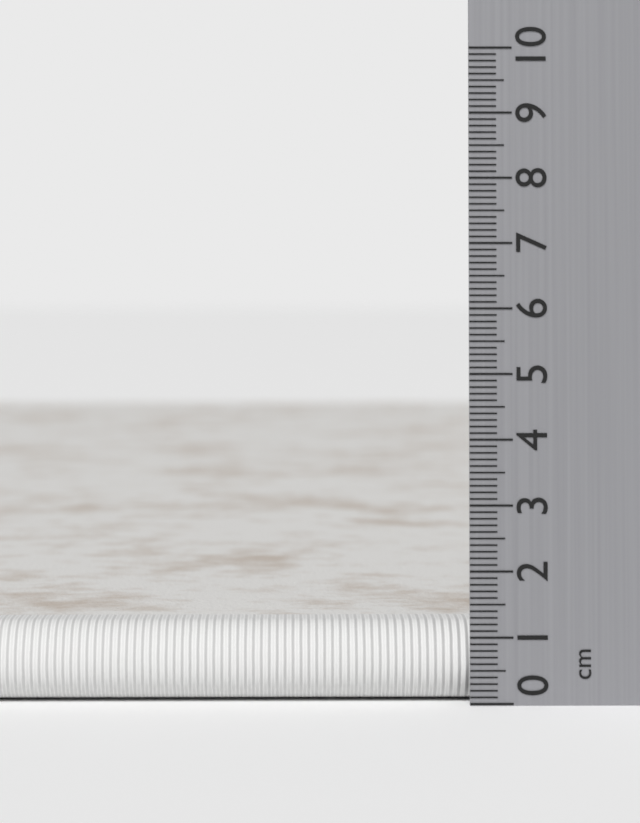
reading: 1.2 cm
